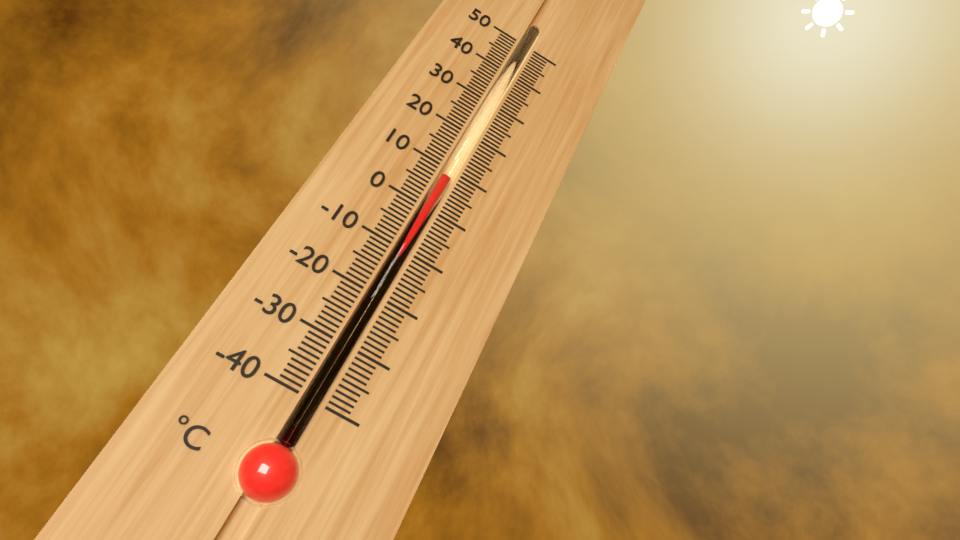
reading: 8 °C
